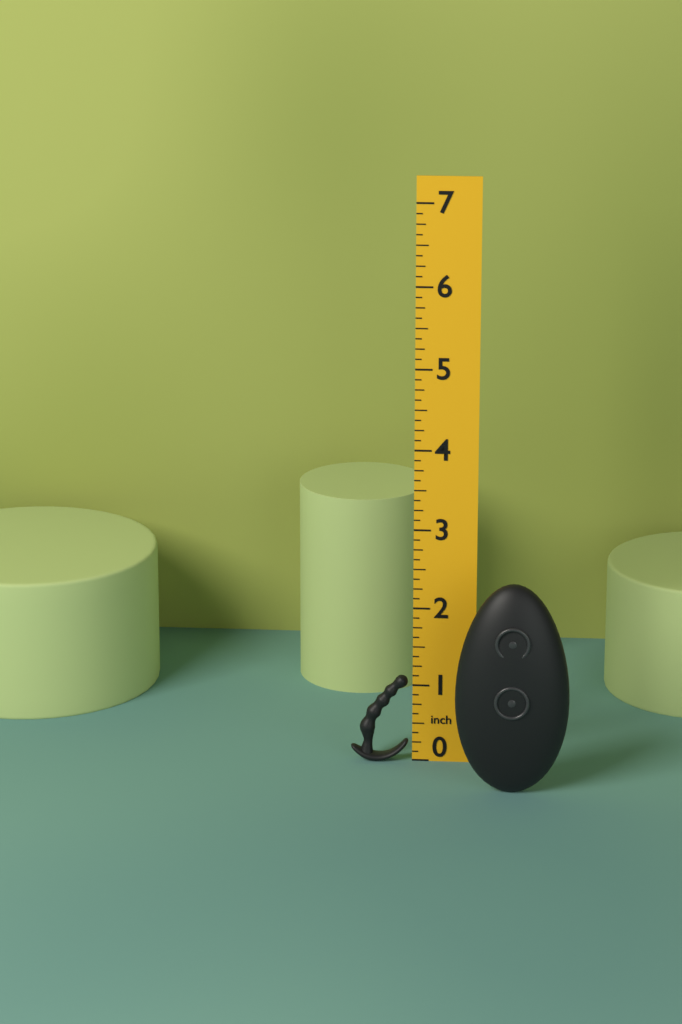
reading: 1.125 in
